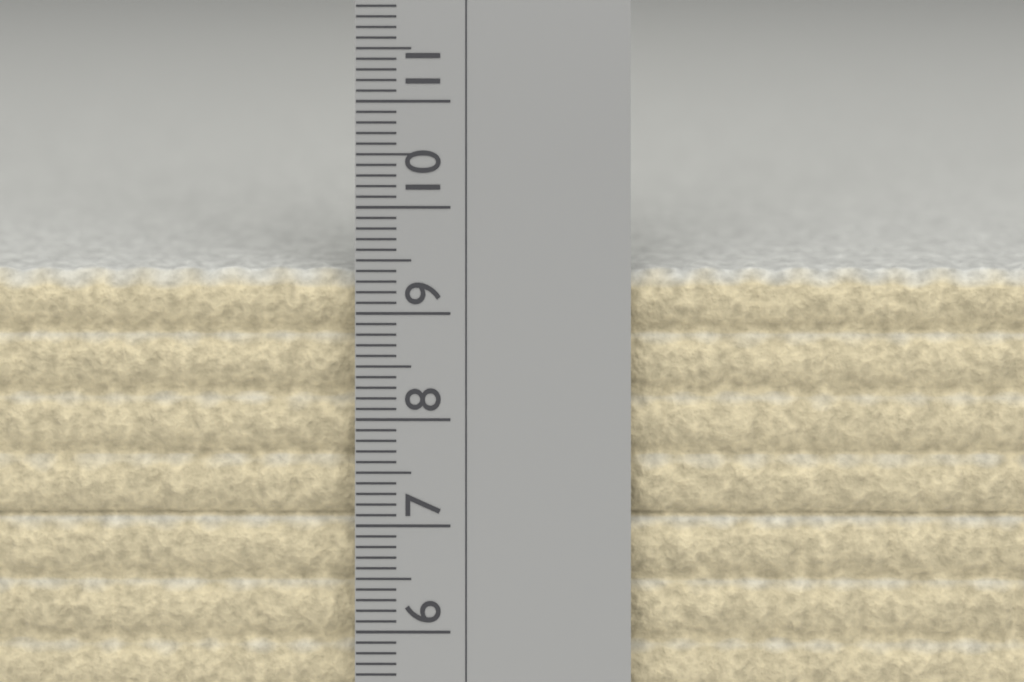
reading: 9.4 cm
